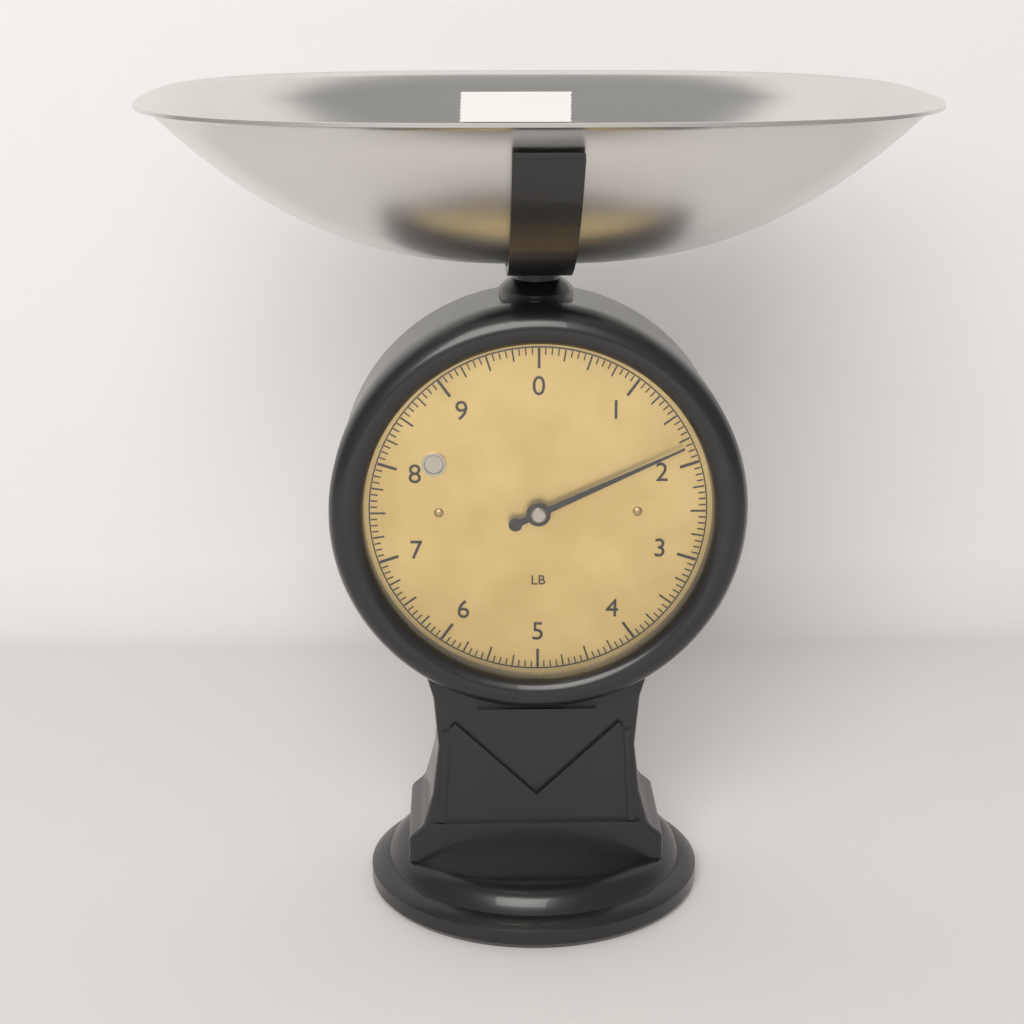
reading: 1.8125 lb
